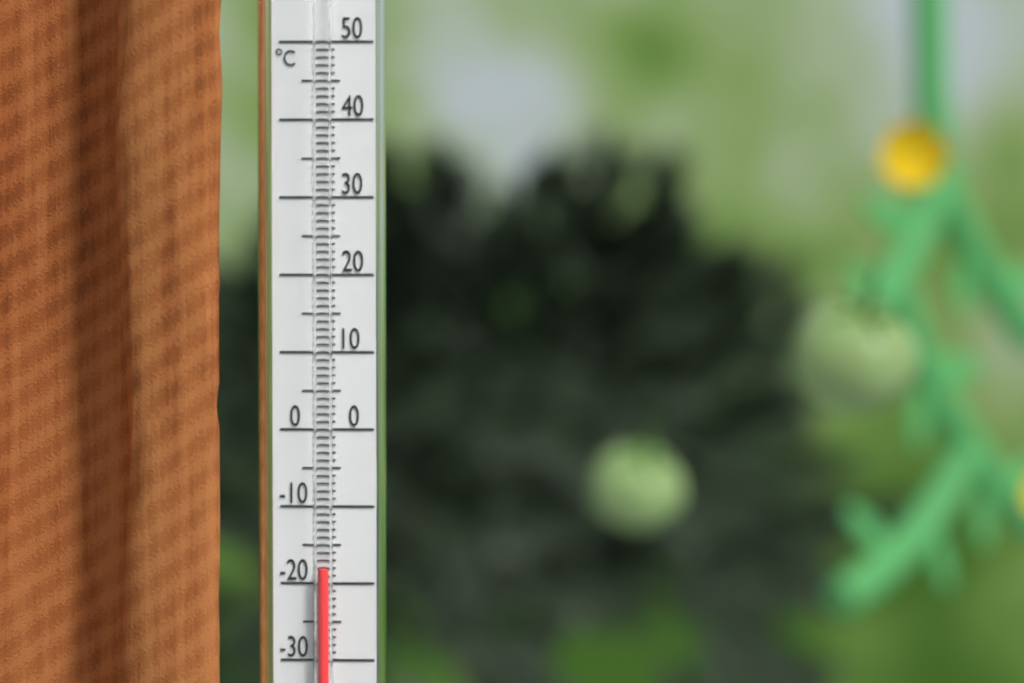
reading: -18 °C
